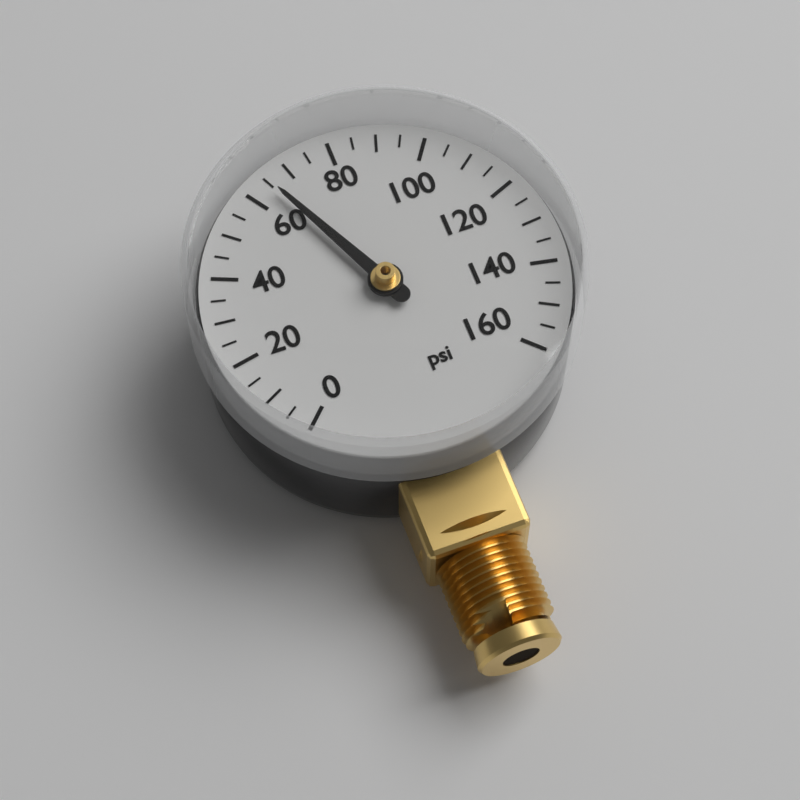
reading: 65 psi
